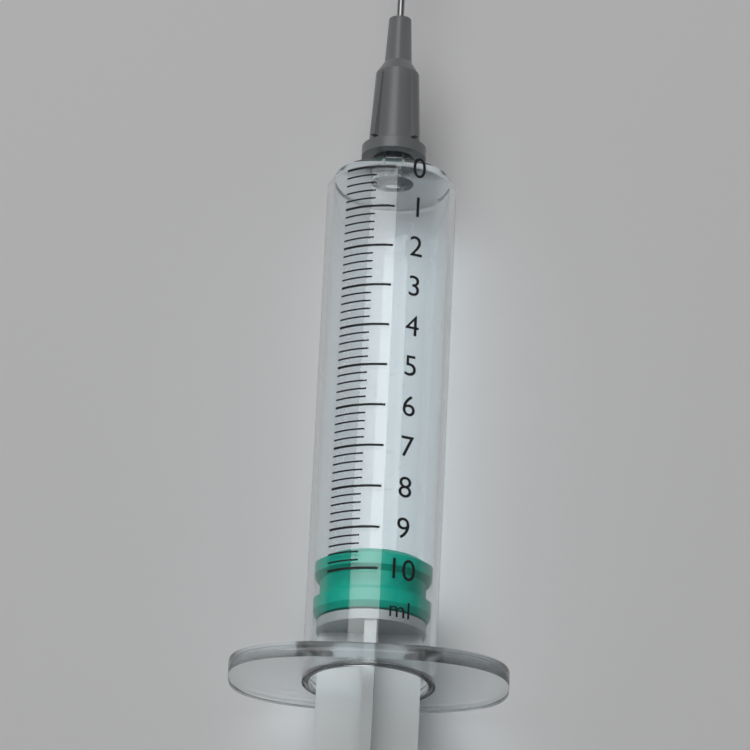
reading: 9.4 ml
